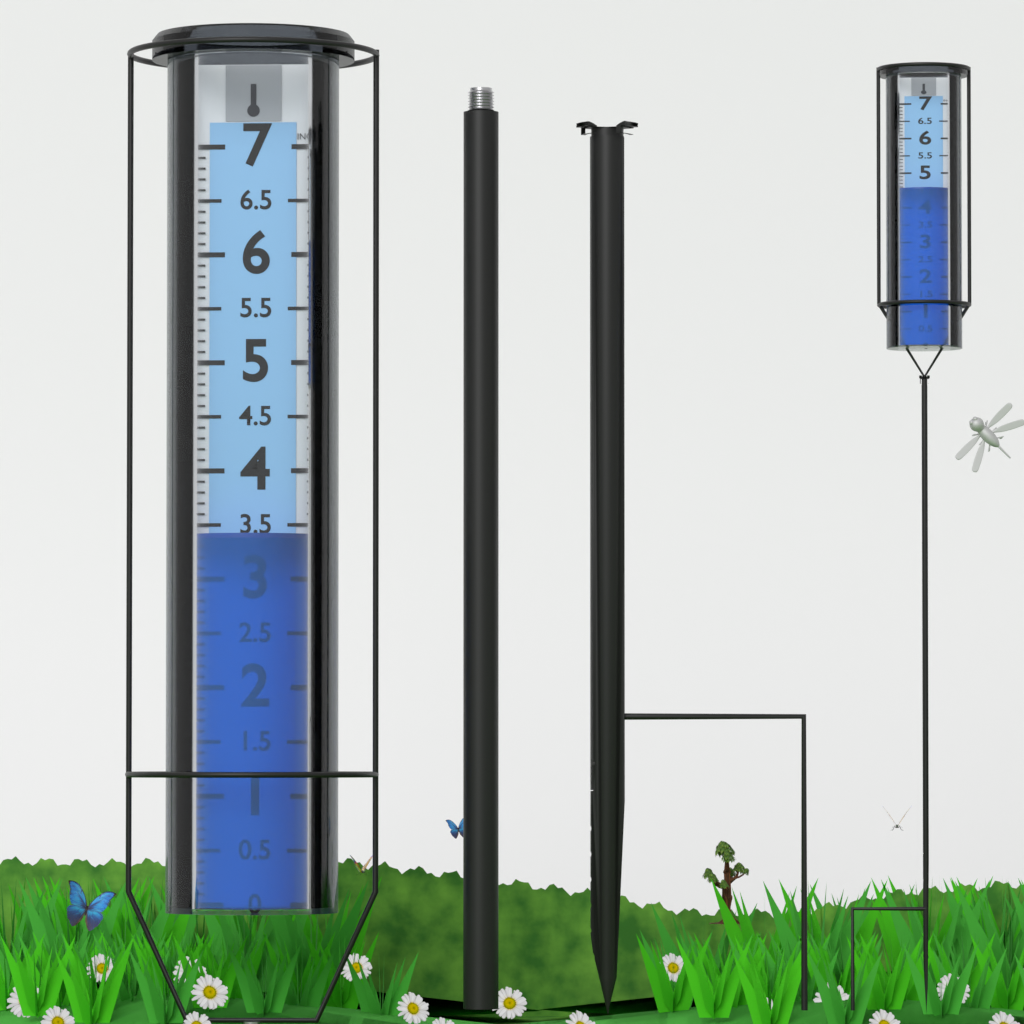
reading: 3.4 in
